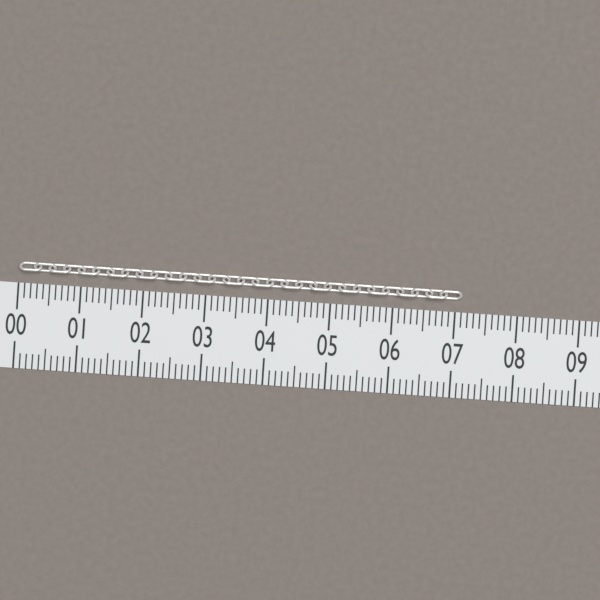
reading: 7.1 (no unit)
